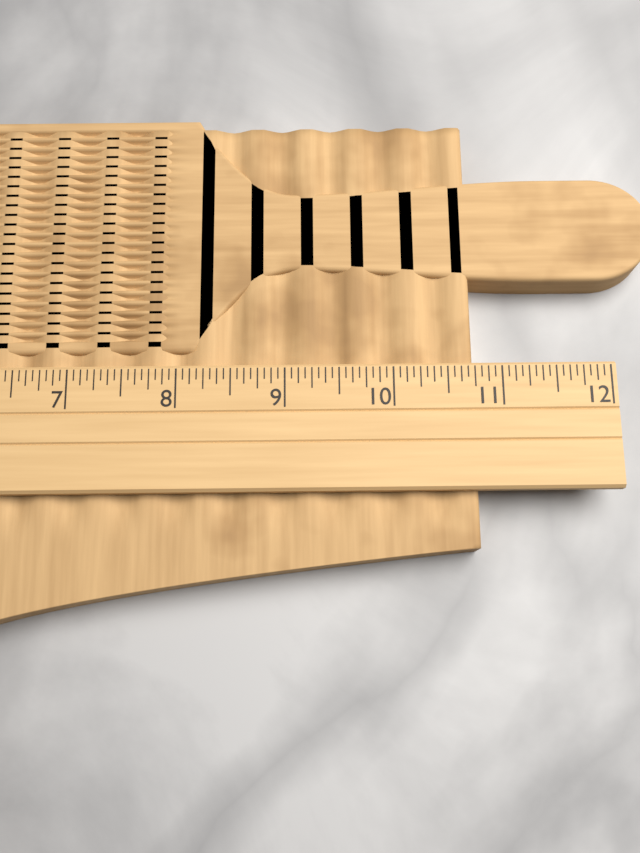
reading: 10.7500 (no unit)
